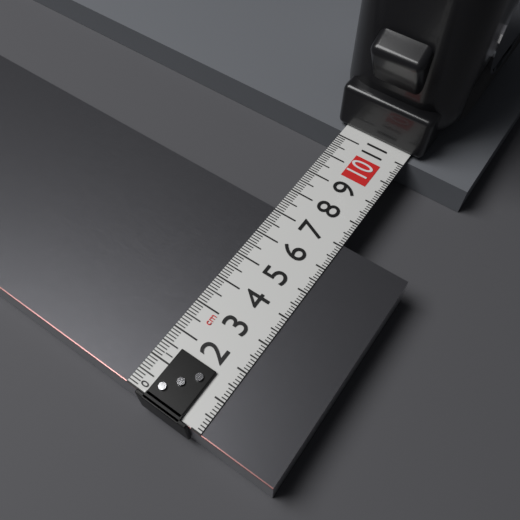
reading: 7.1 cm
